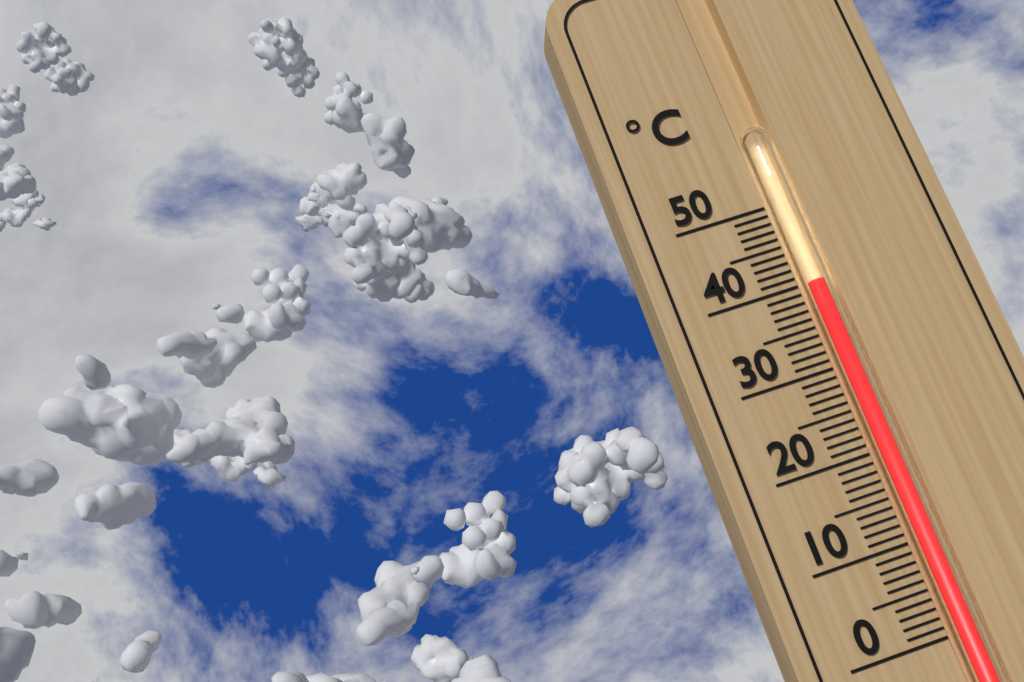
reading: 40 °C
